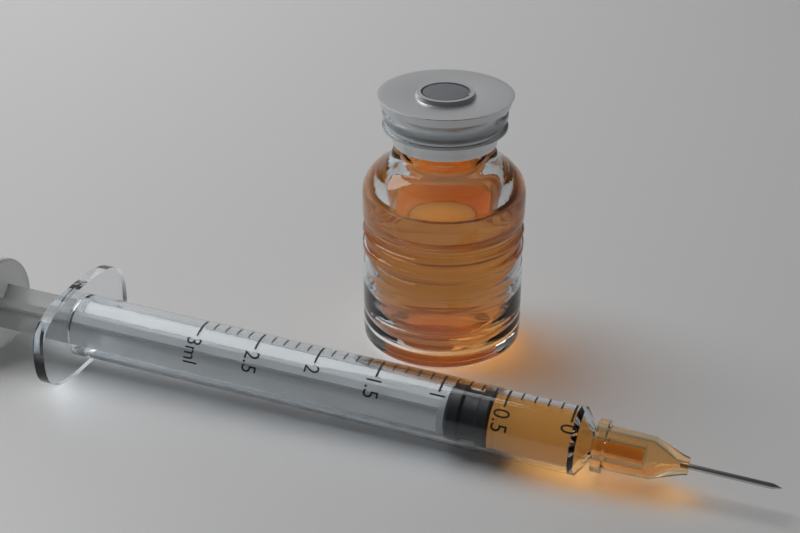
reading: 0.6 ml
